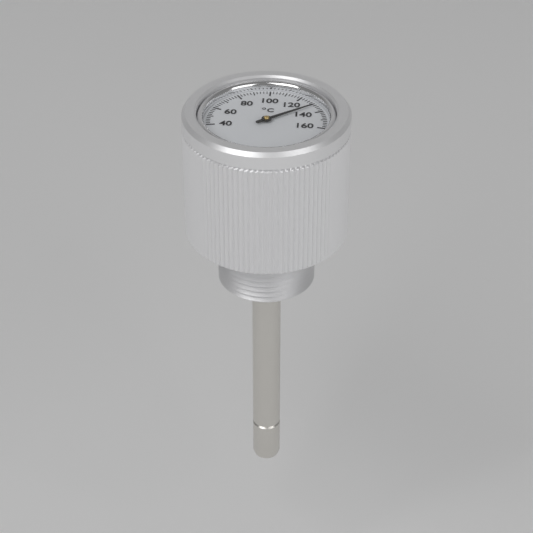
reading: 132 °C
